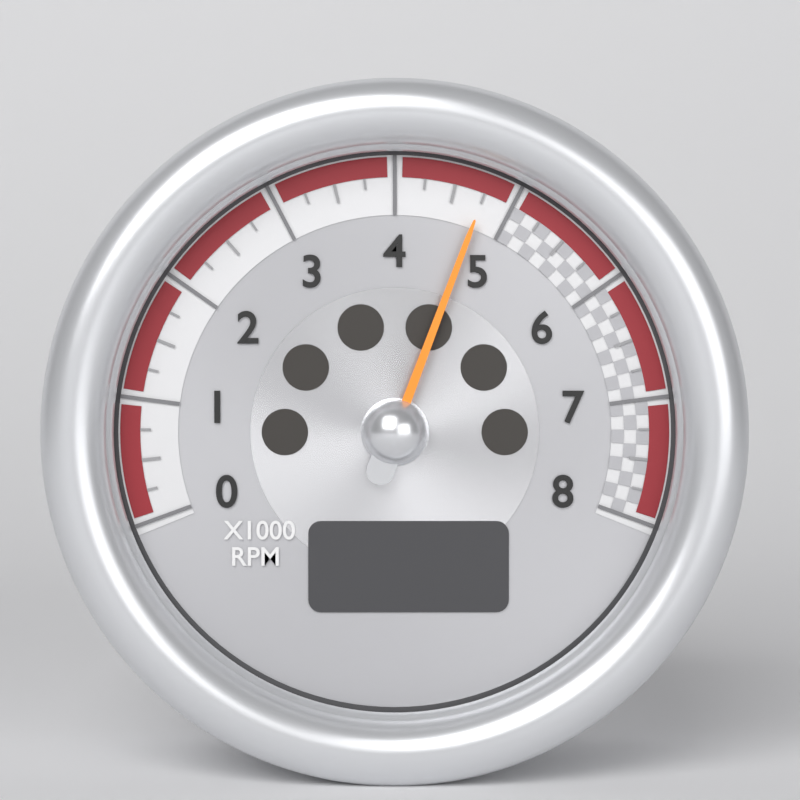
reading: 4.75 x1000 RPM
